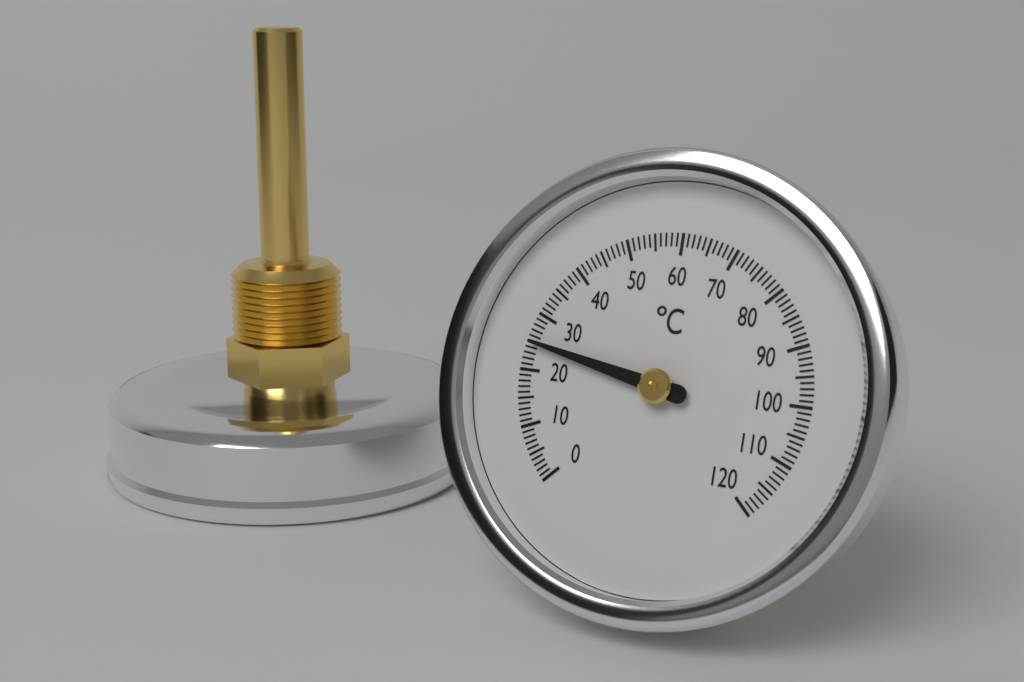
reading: 25 °C
